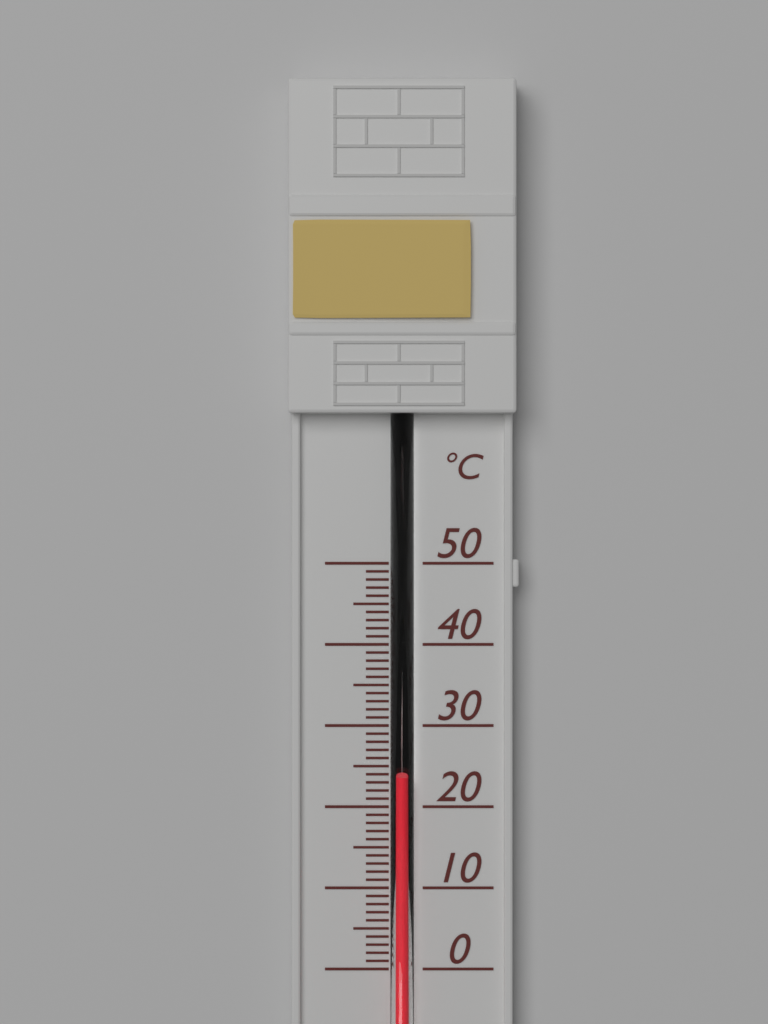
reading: 23.5 °C
